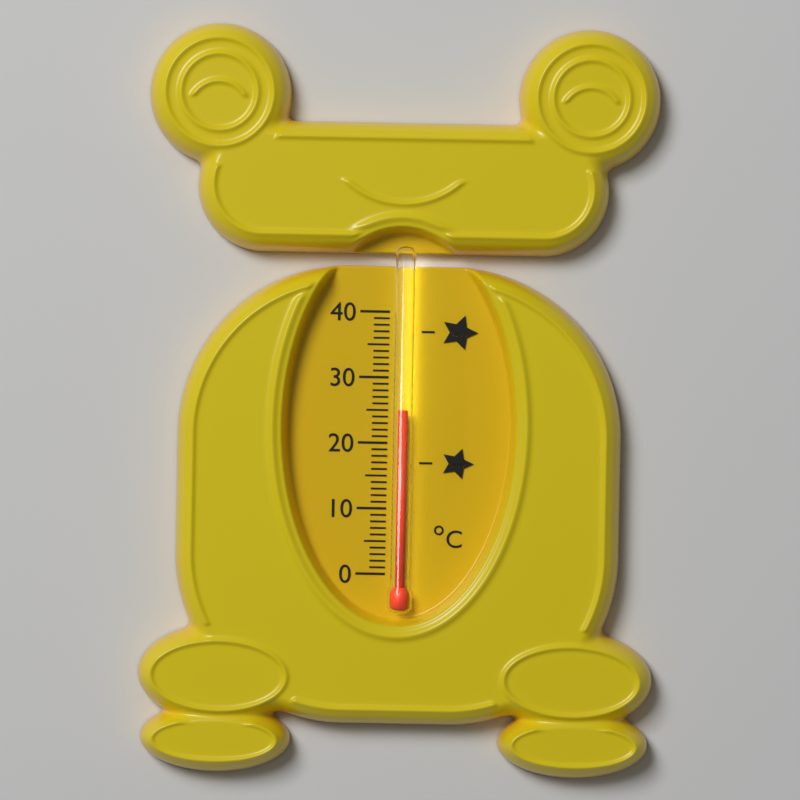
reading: 25 °C
